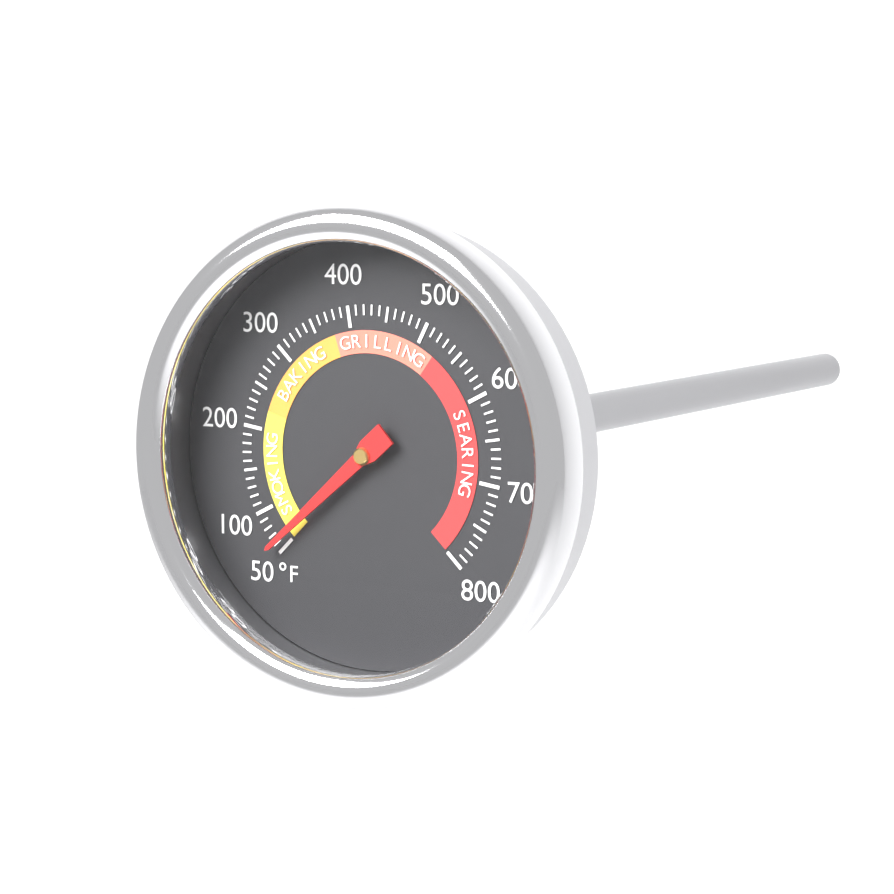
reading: 60 °F
